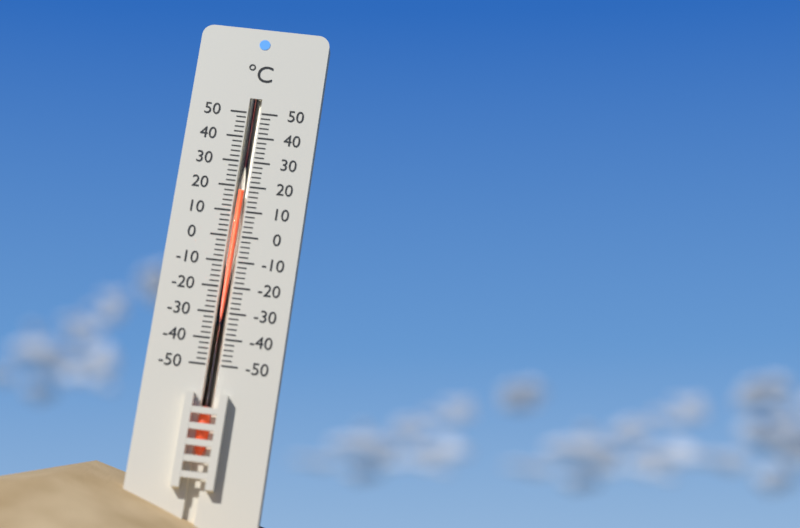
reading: 18 °C
